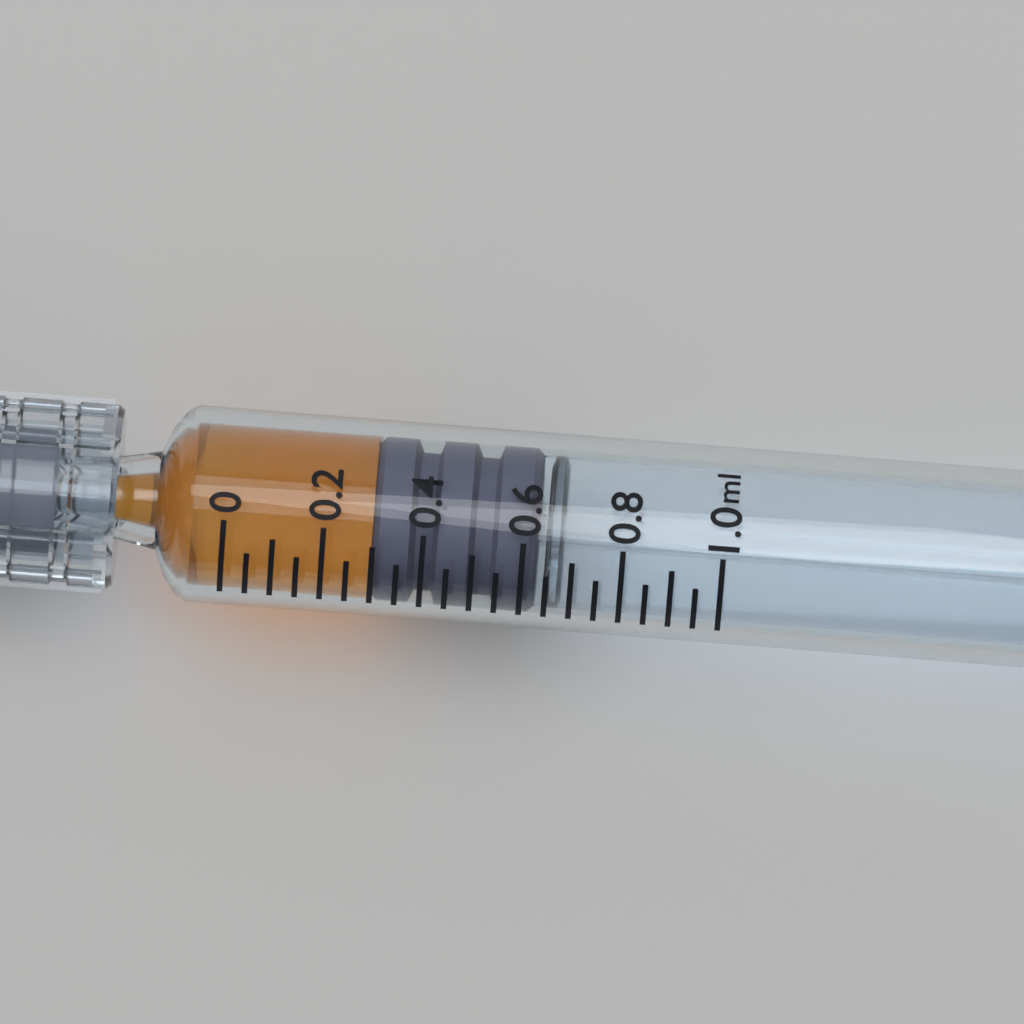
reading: 0.30 ml
